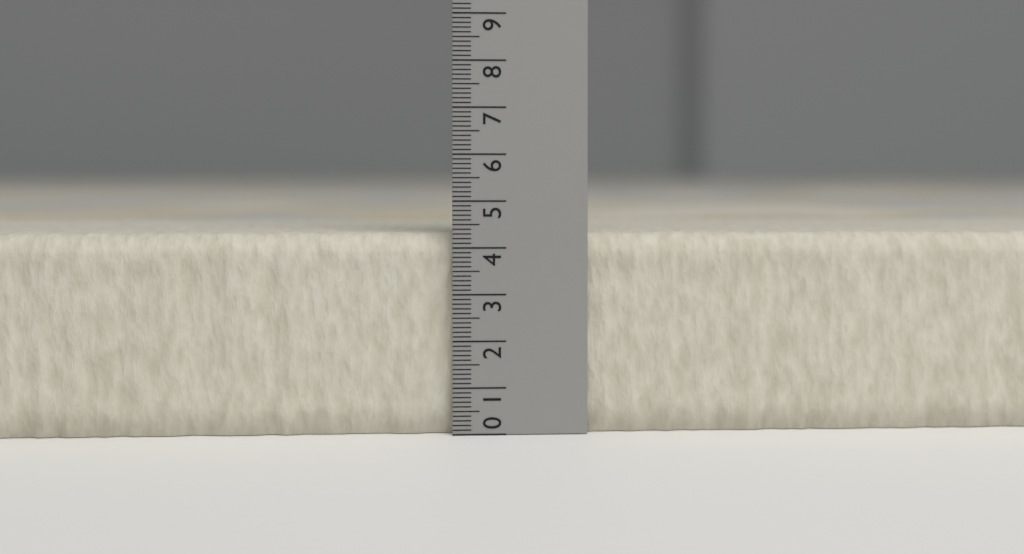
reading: 4.3 (no unit)
